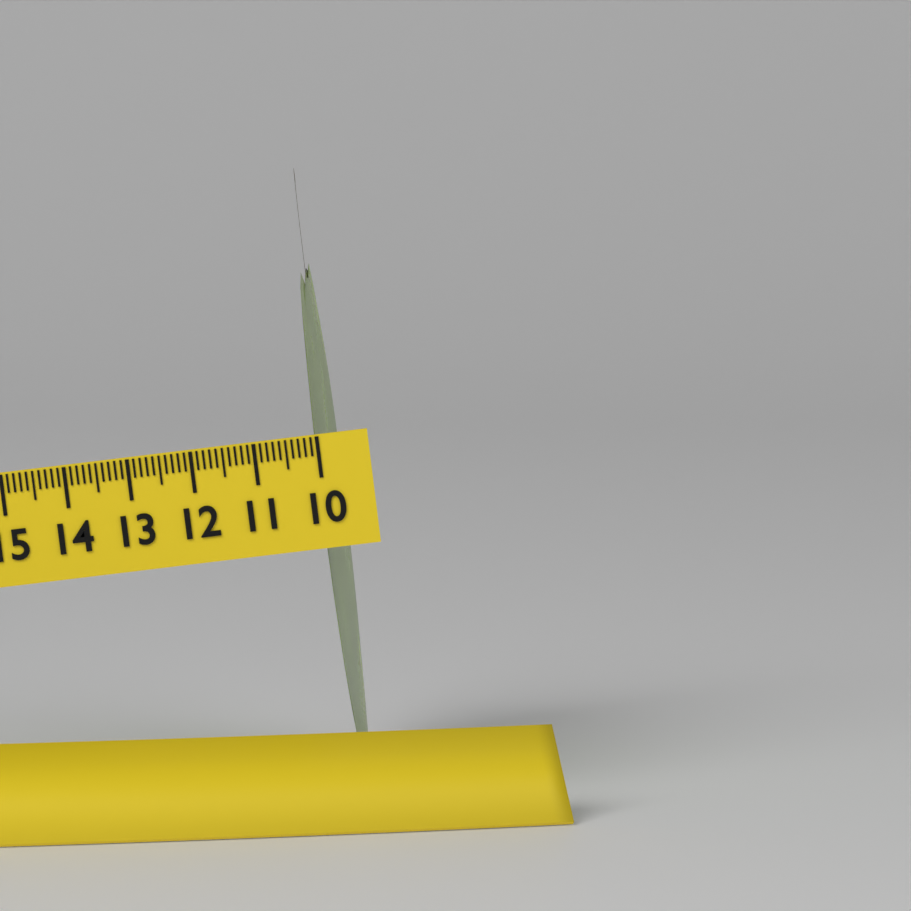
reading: 10.1 (no unit)
